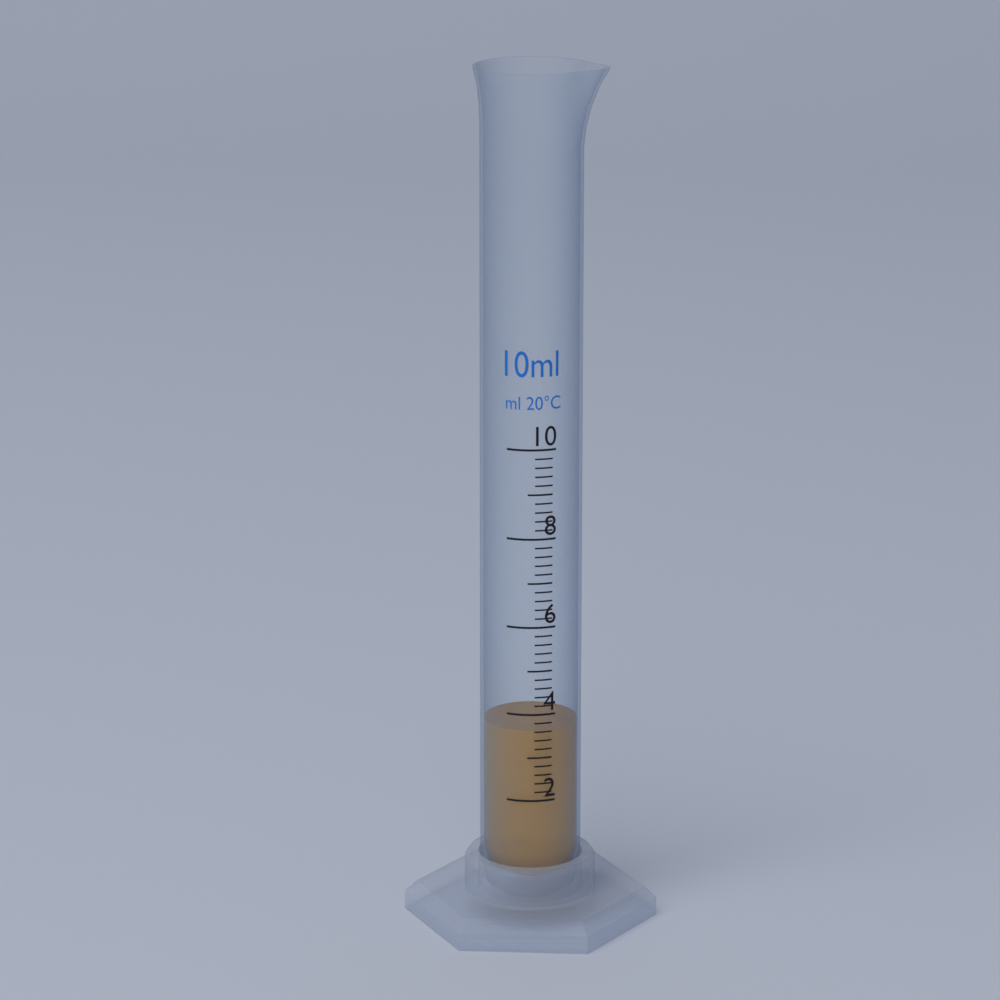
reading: 3.6 ml
